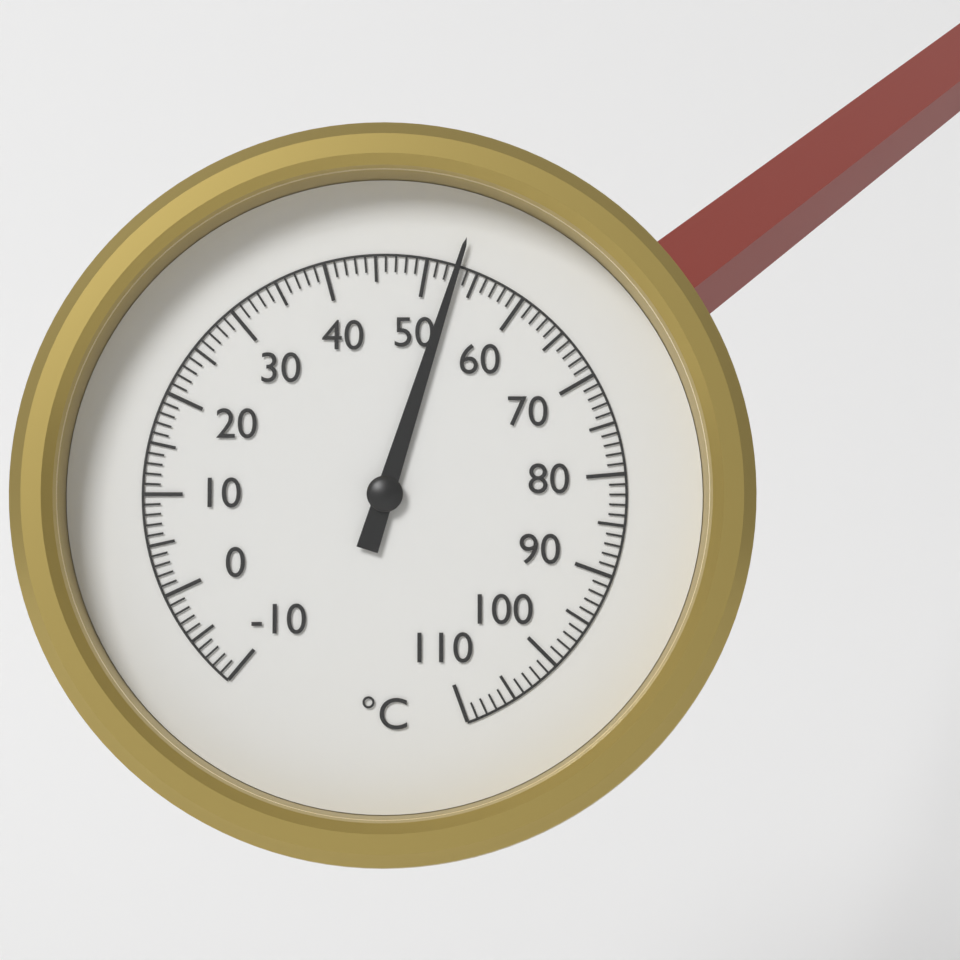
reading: 53 °C
